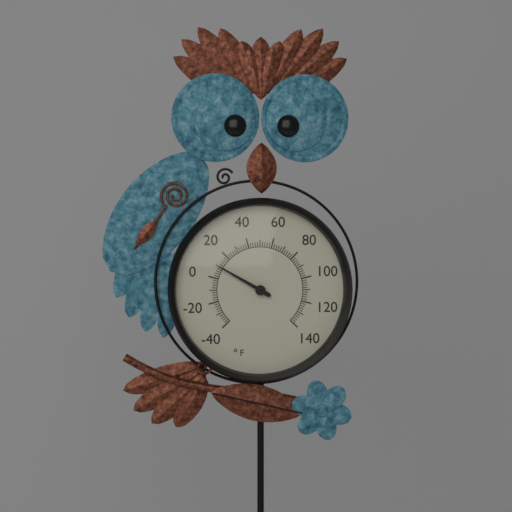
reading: 10 °F
